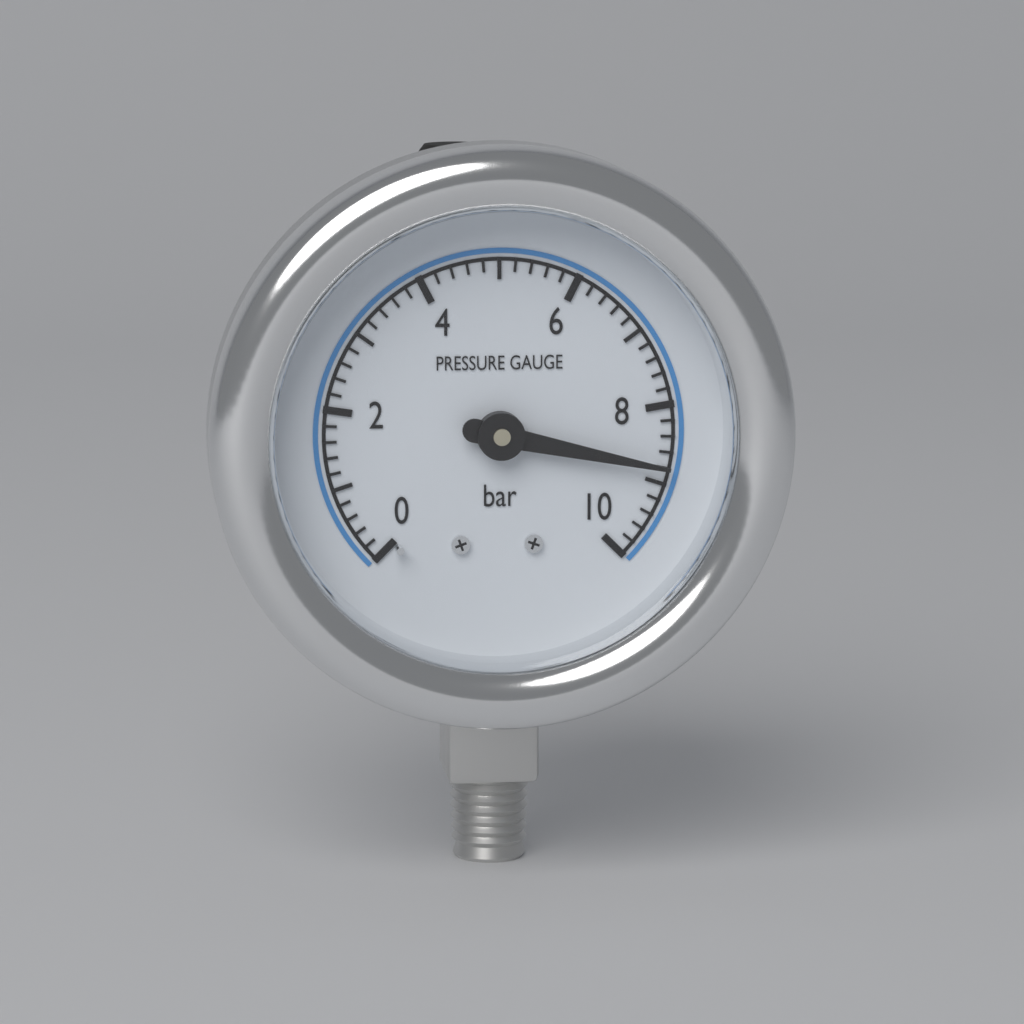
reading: 8.8 bar
